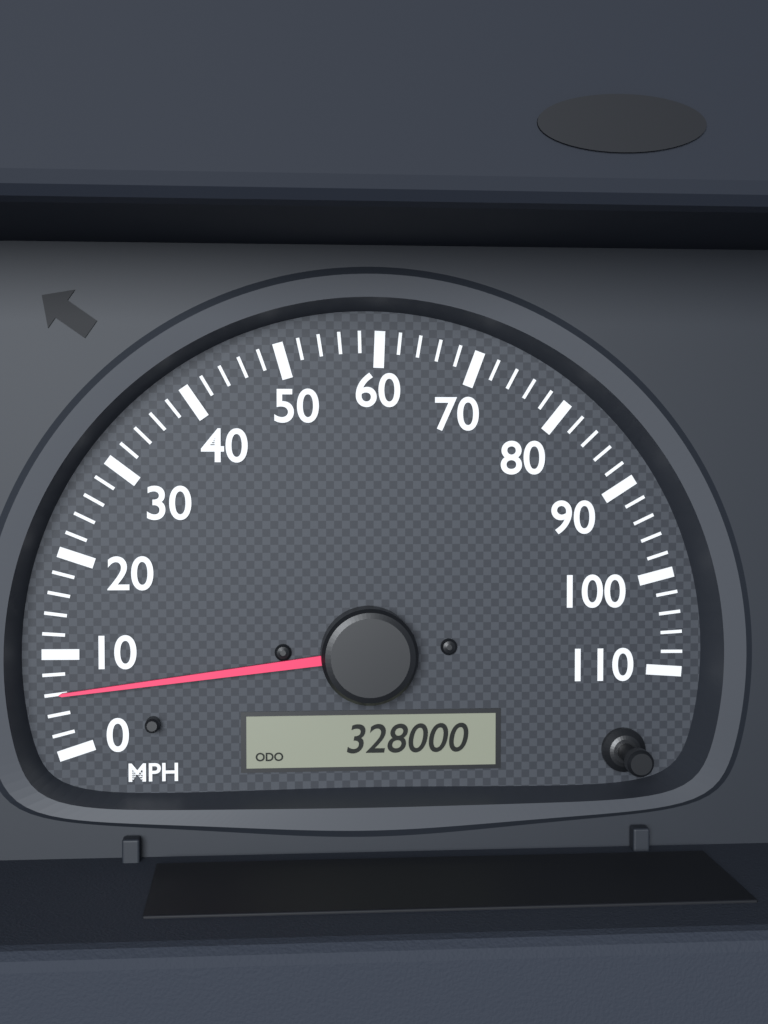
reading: 6 MPH
